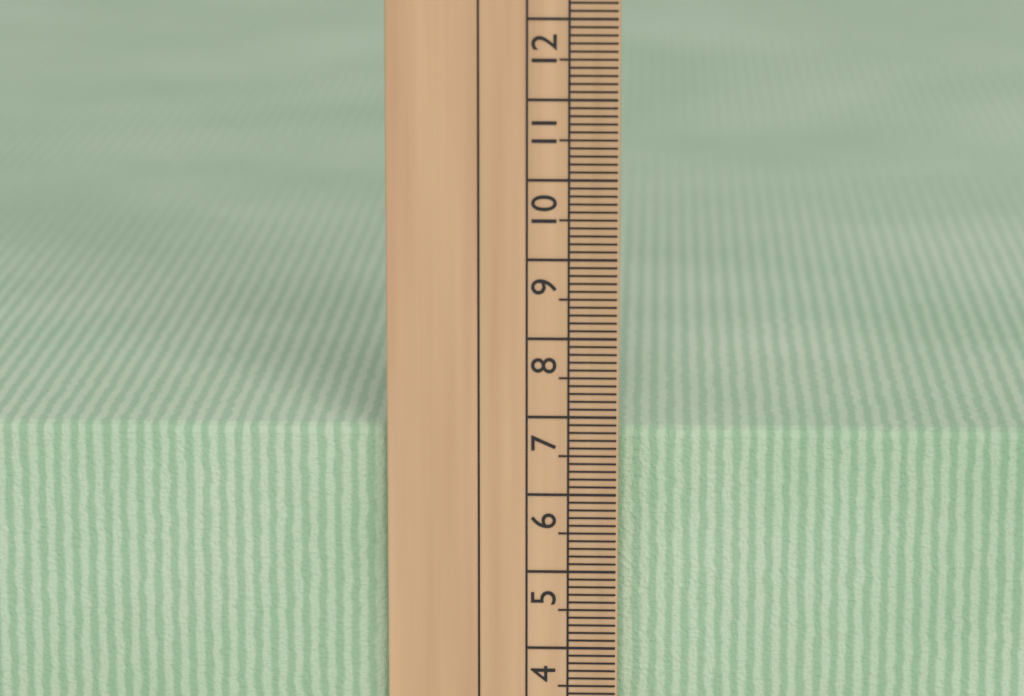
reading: 6.8 cm
